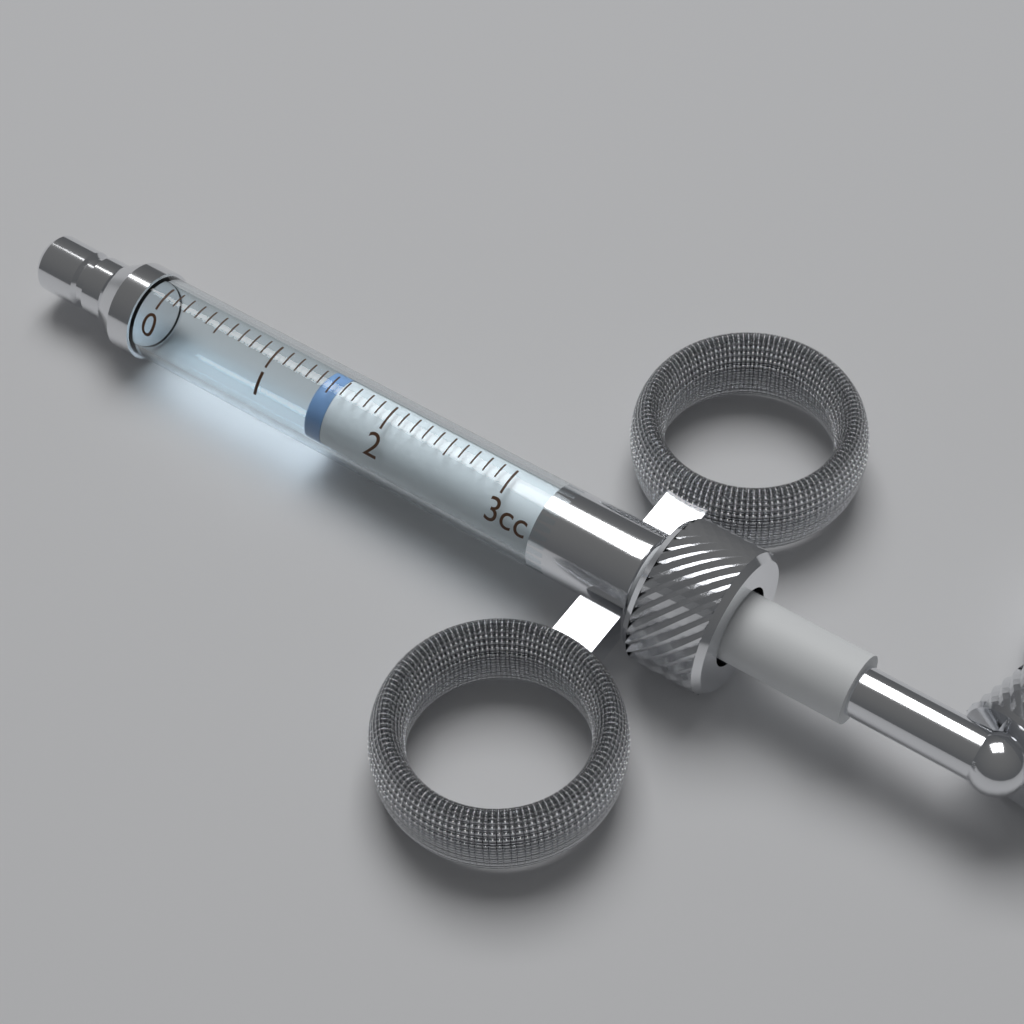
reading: 1.4 cc
